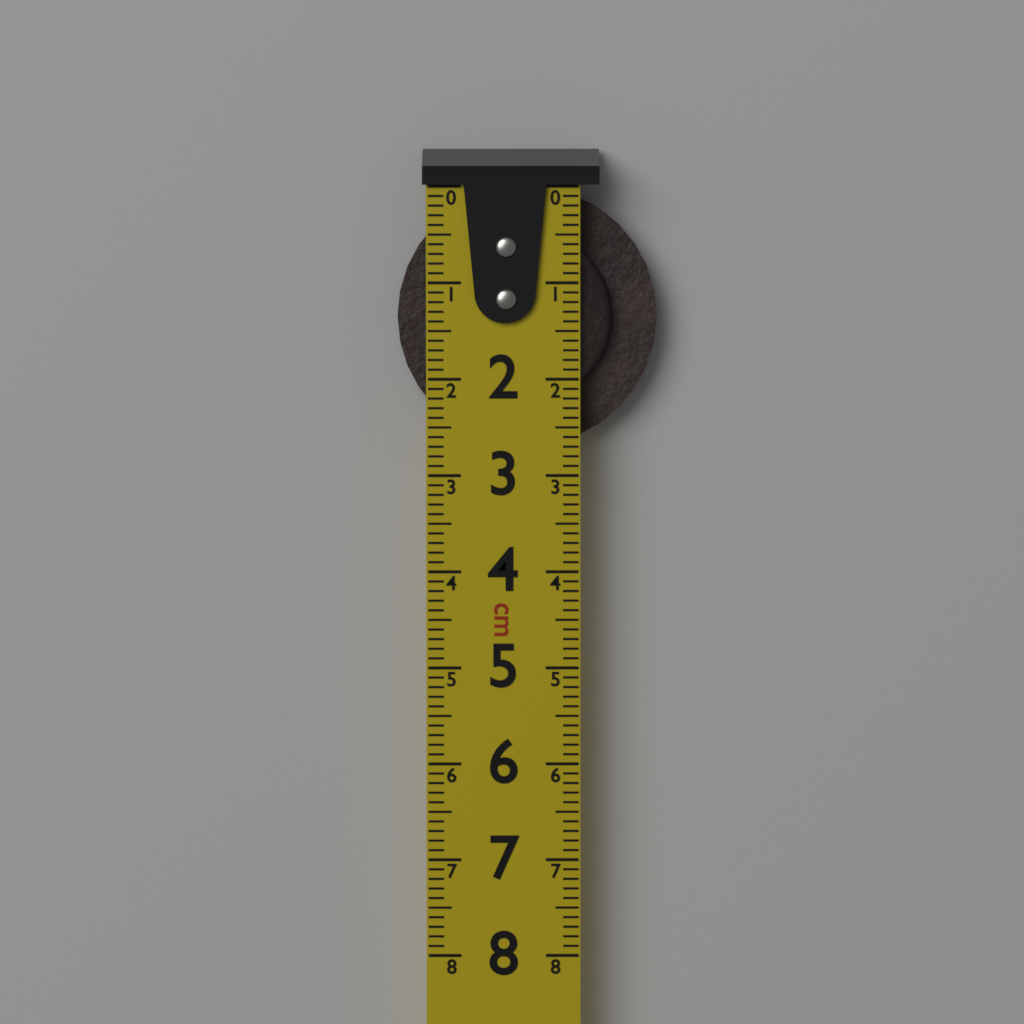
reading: 2.7 cm
